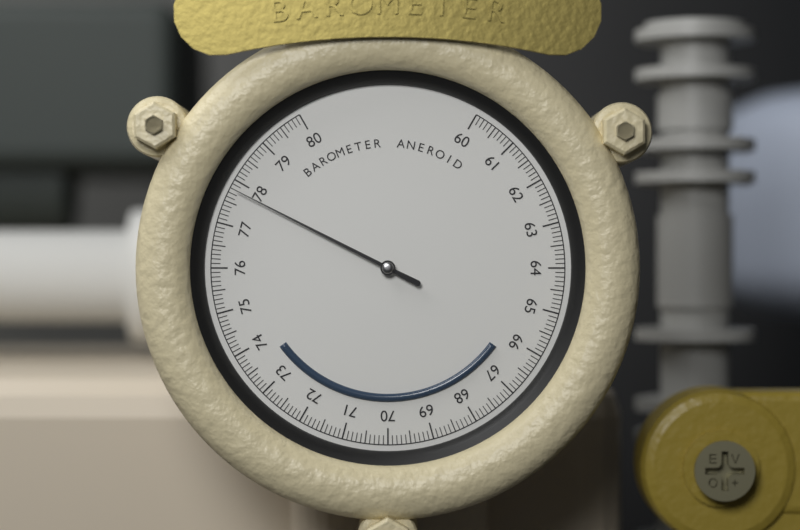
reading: 77.8 (no unit)
